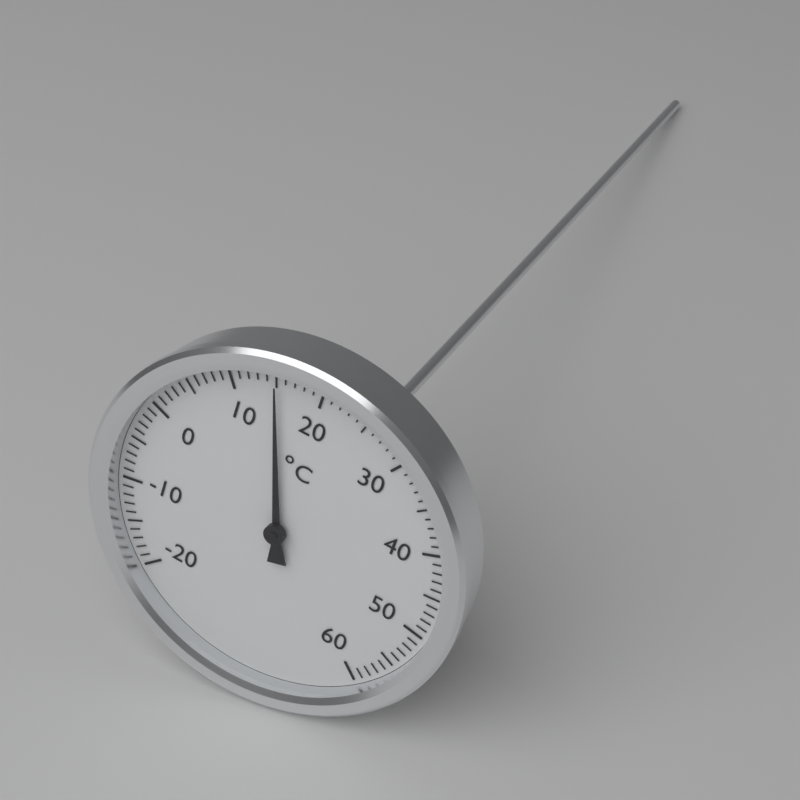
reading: 15 °C
